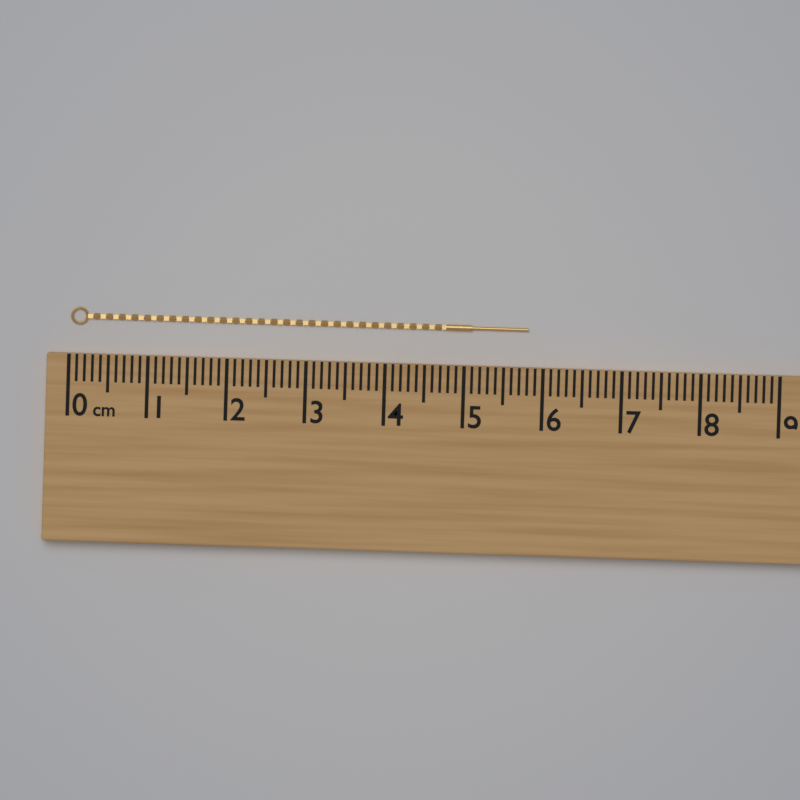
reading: 5.8 cm
